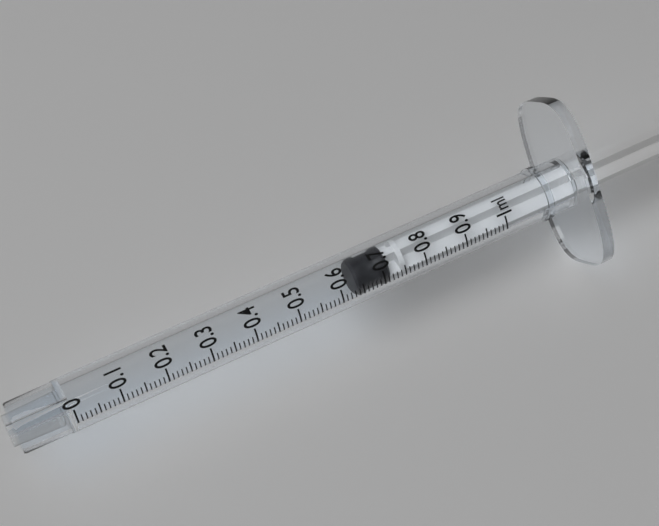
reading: 0.64 ml
